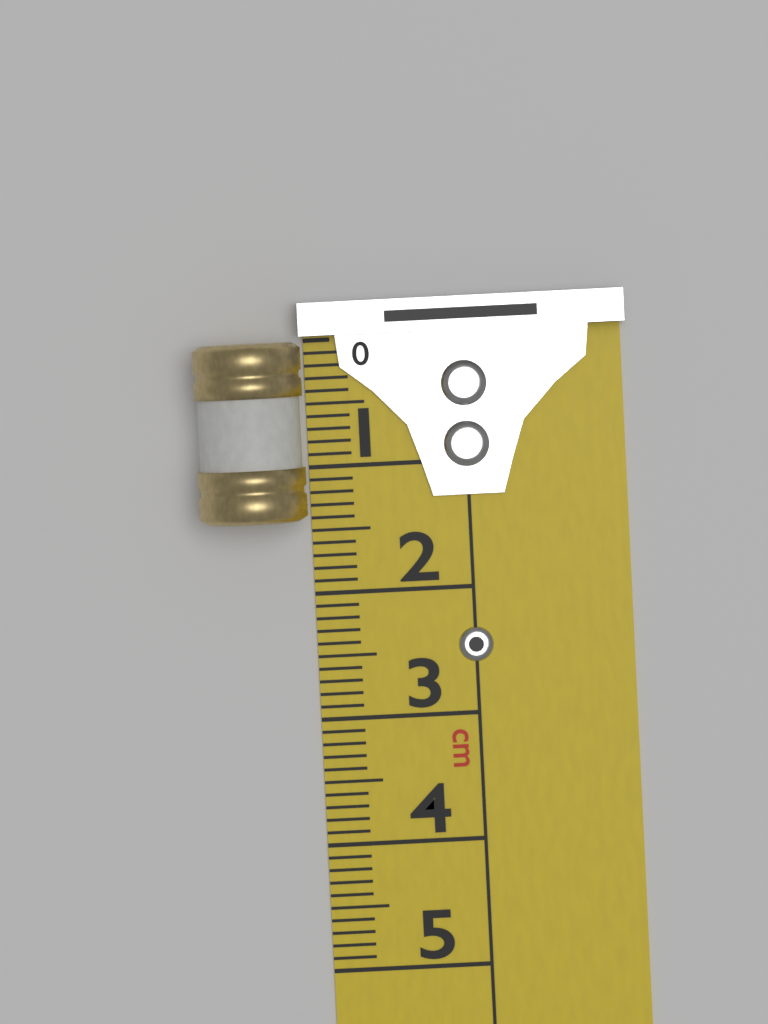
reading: 1.4 cm
